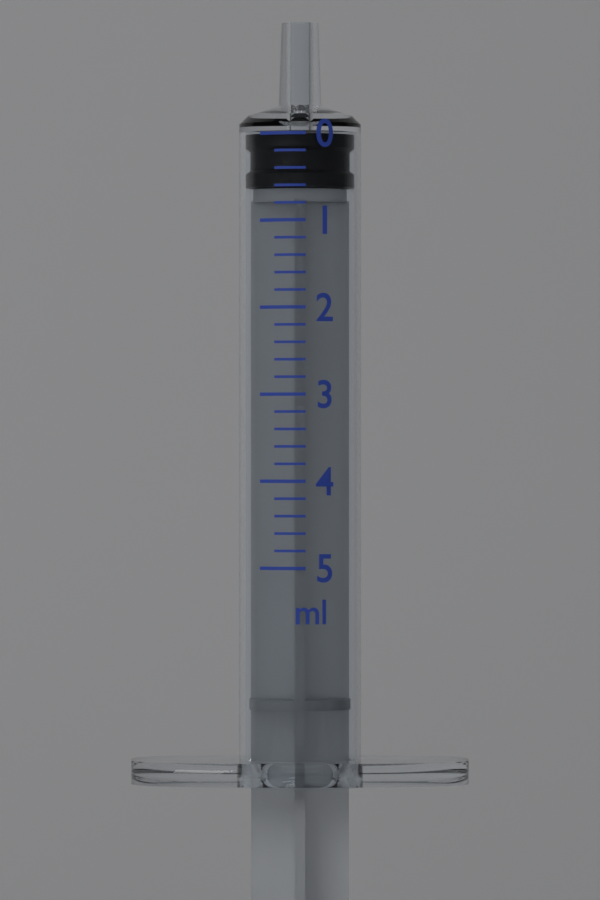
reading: 0.0 ml
